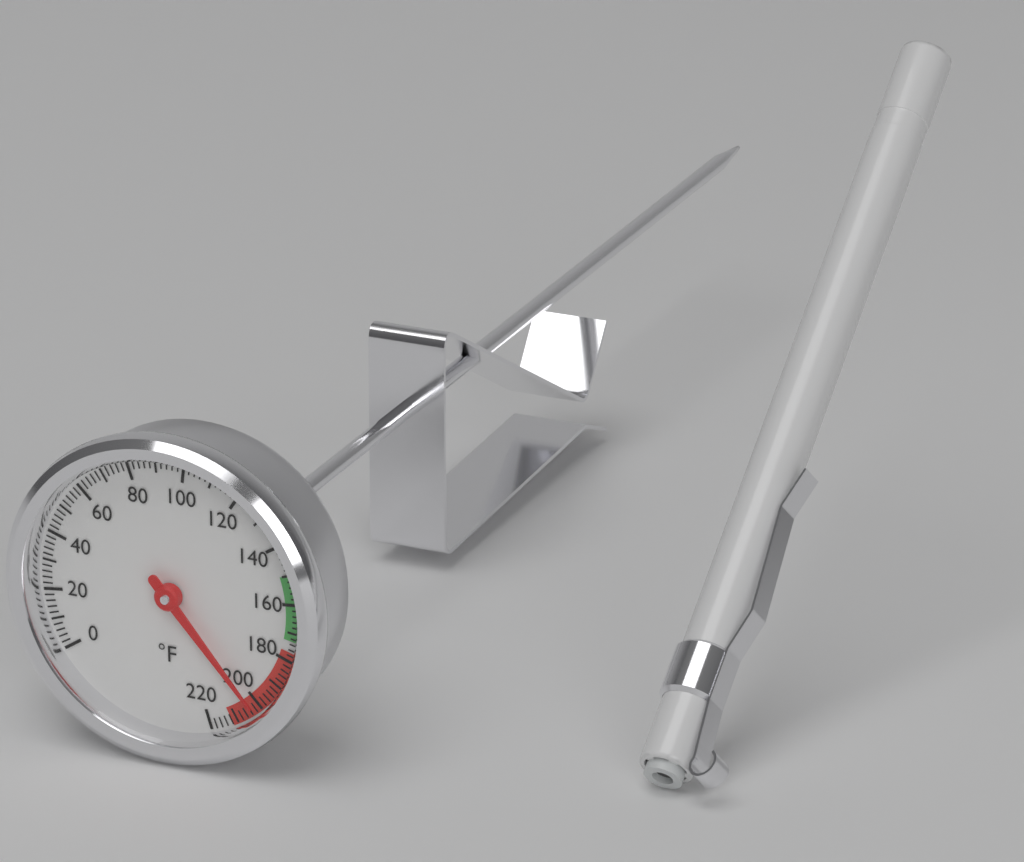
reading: 202 °F
